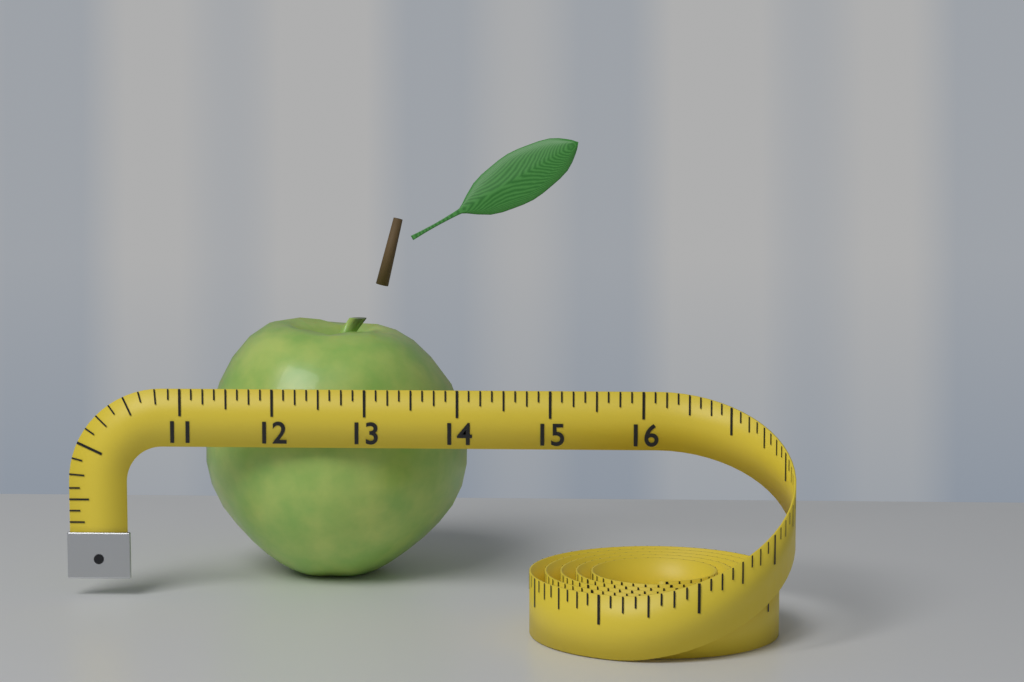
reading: 14.000 (no unit)
